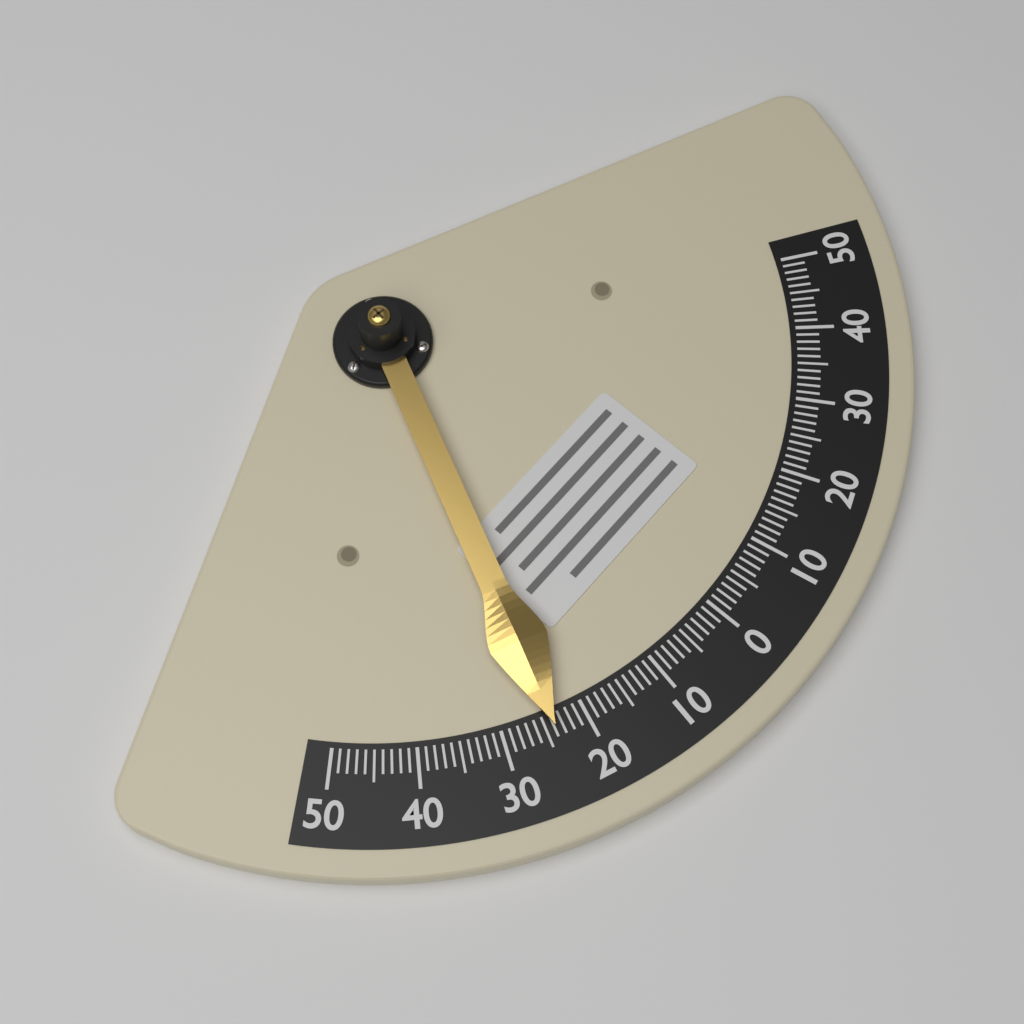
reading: -24 (no unit)
